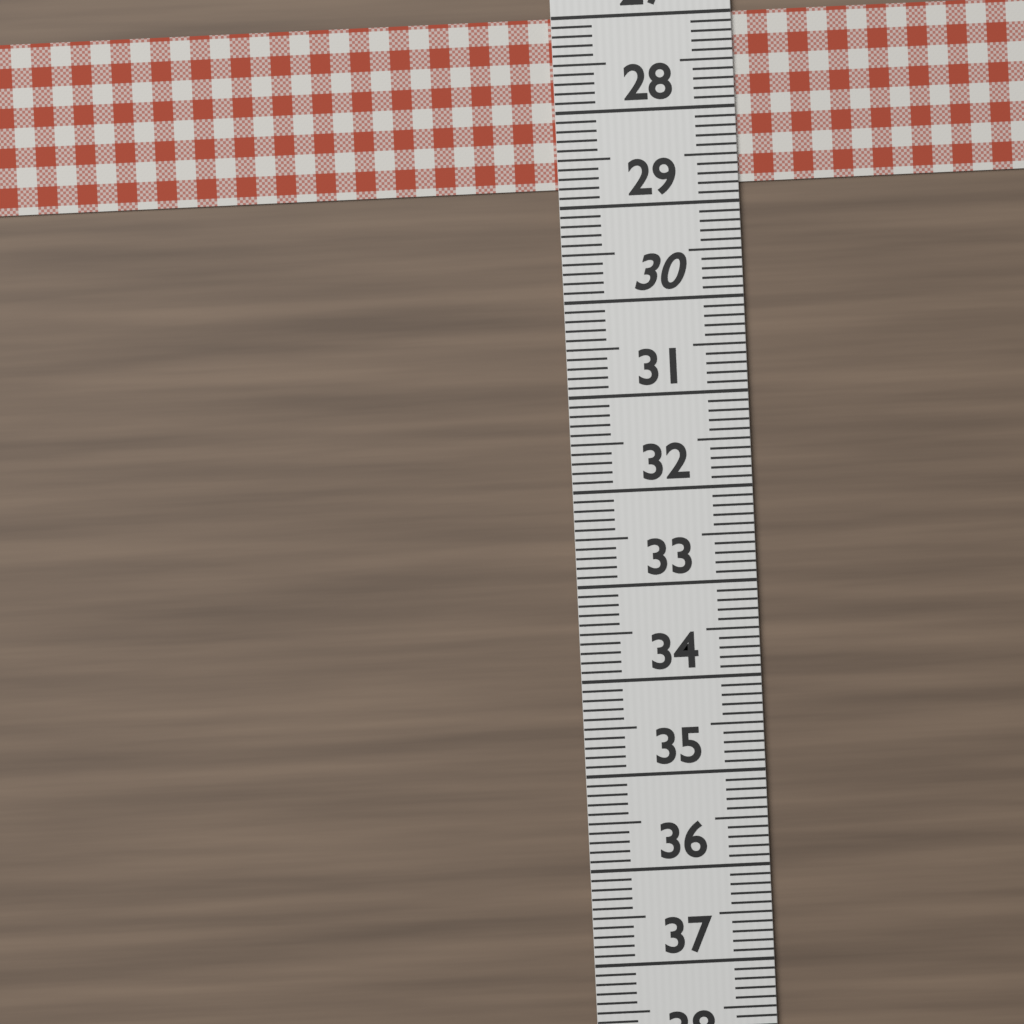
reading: 28.8 (no unit)
